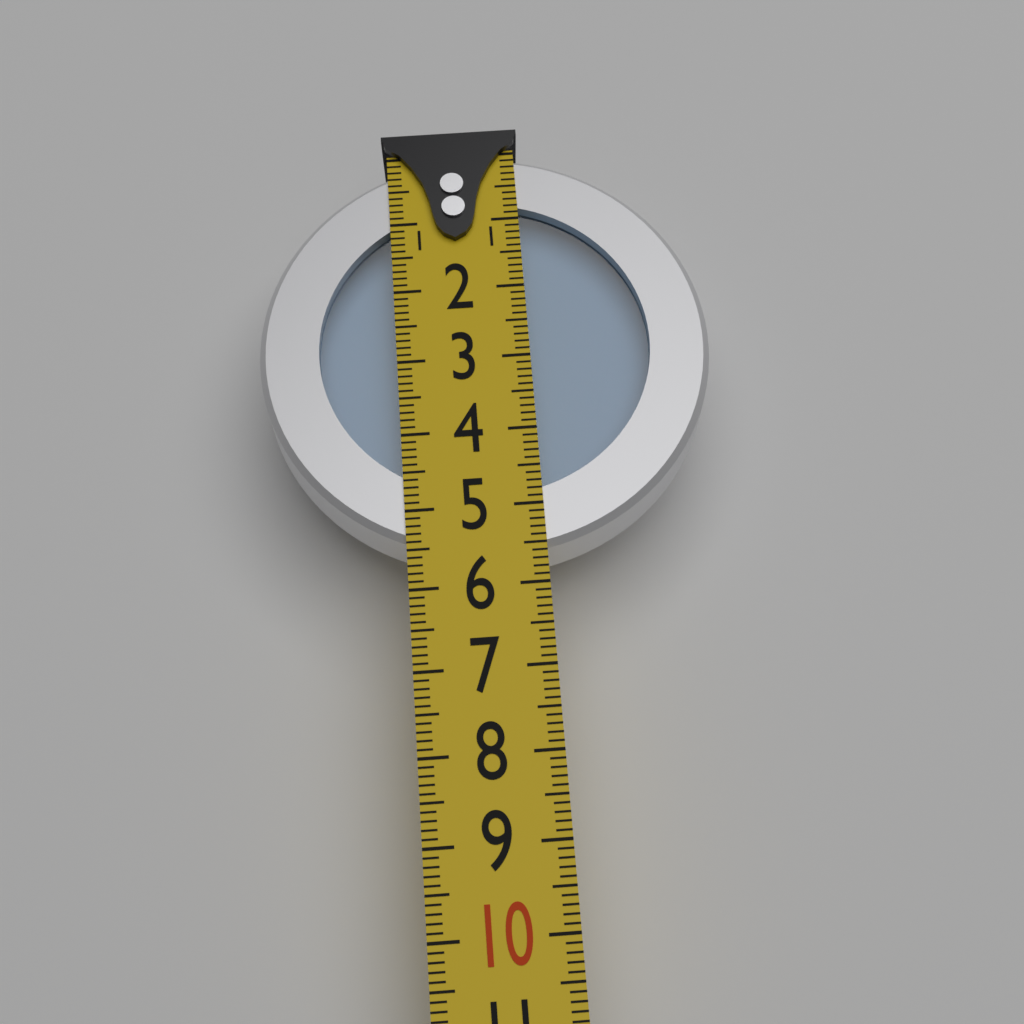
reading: 5.6 (no unit)
